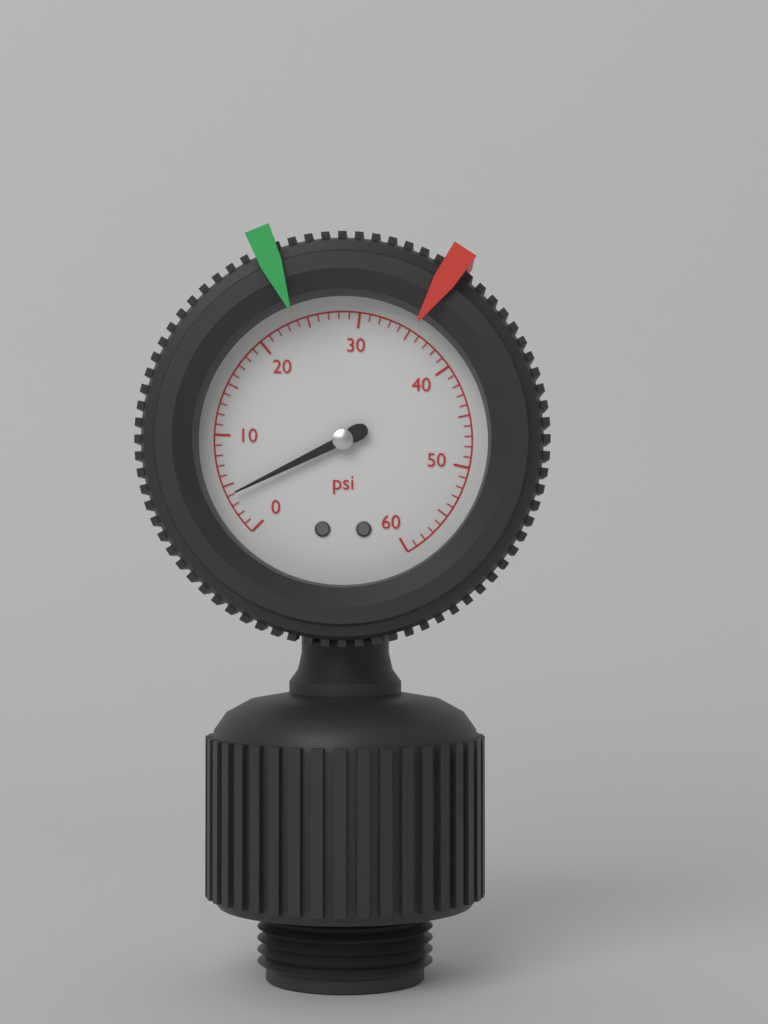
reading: 4 psi
